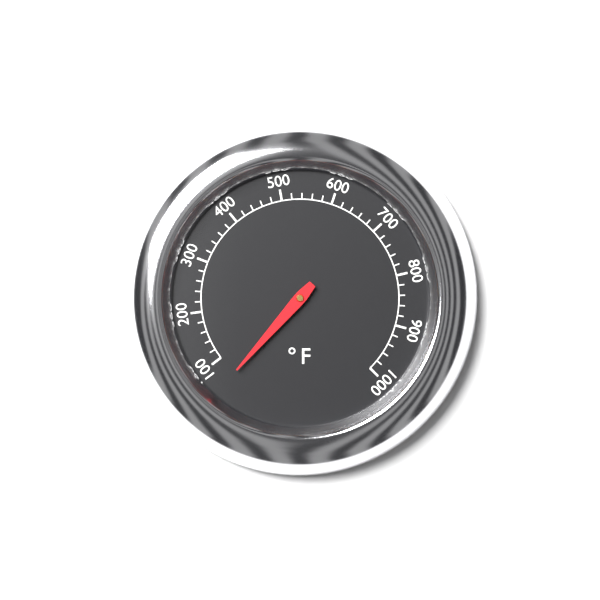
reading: 60 °F
